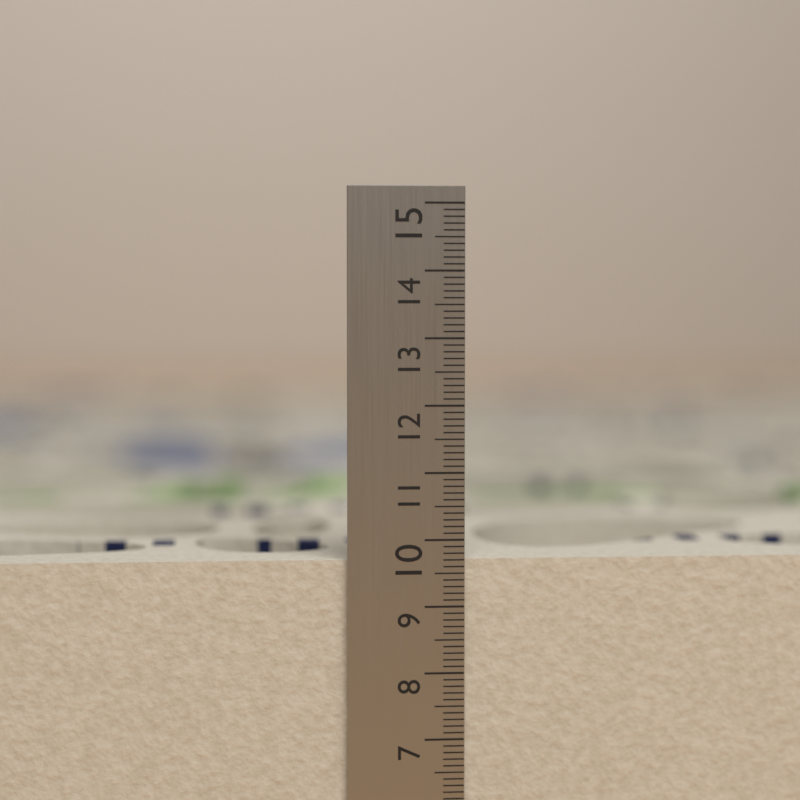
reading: 9.7 cm
